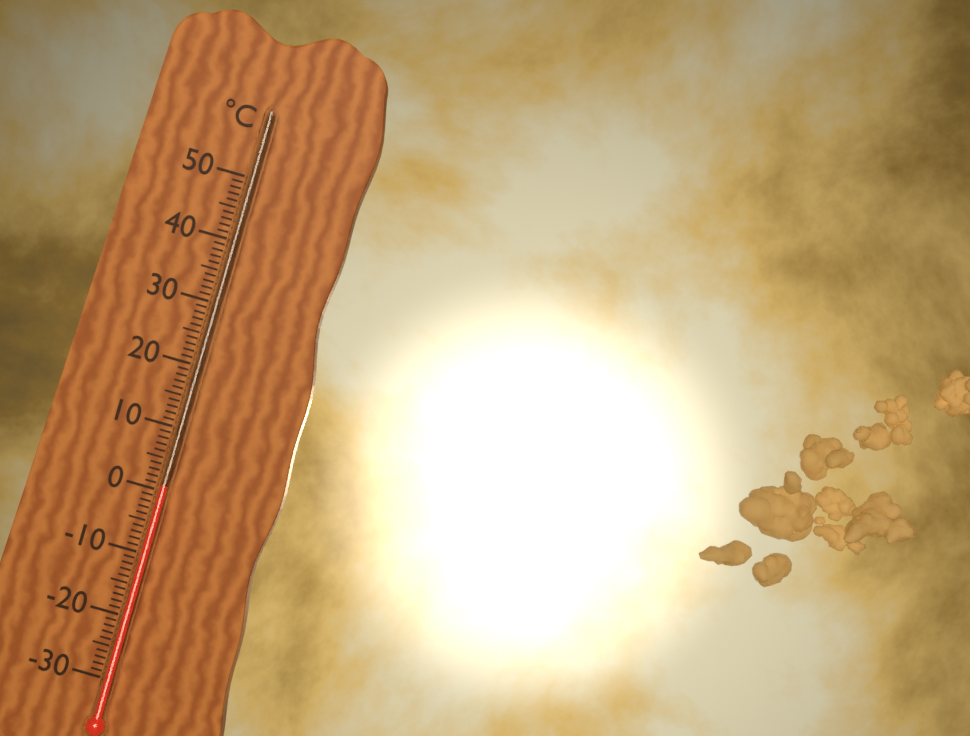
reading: 1 °C
